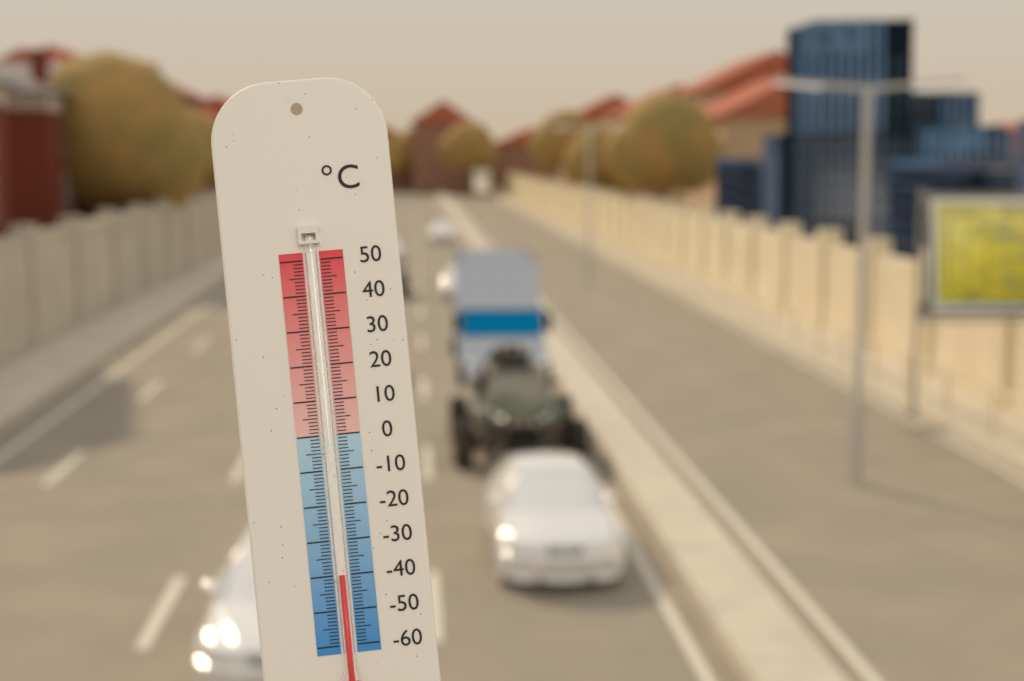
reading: -40 °C
